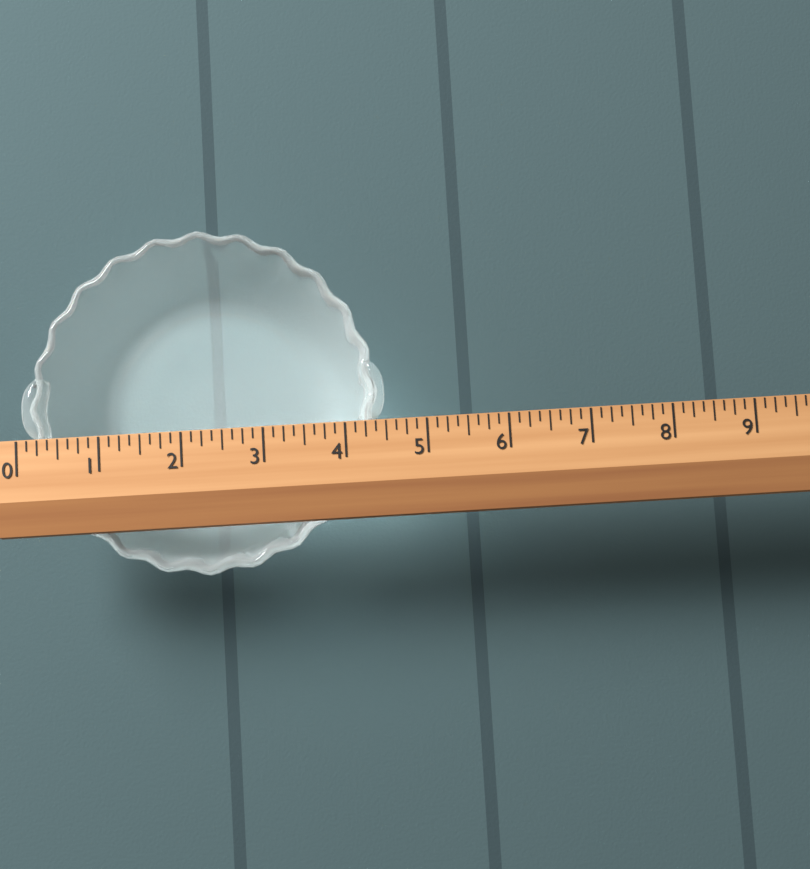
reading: 4.500 (no unit)
